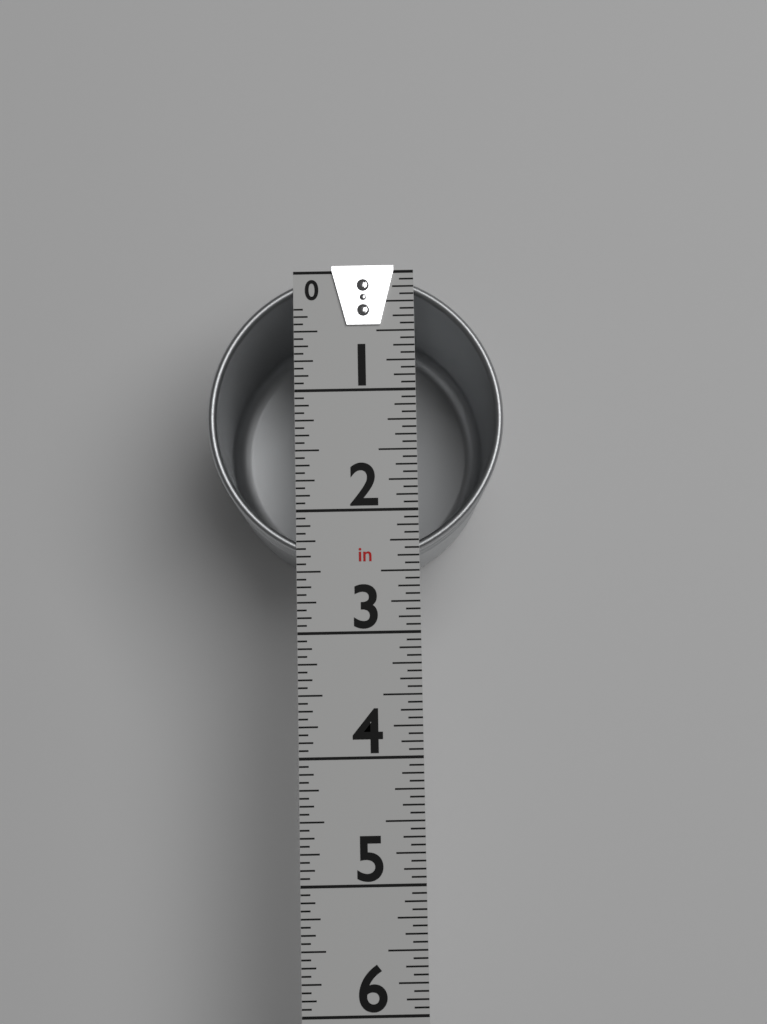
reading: 2.4375 in
